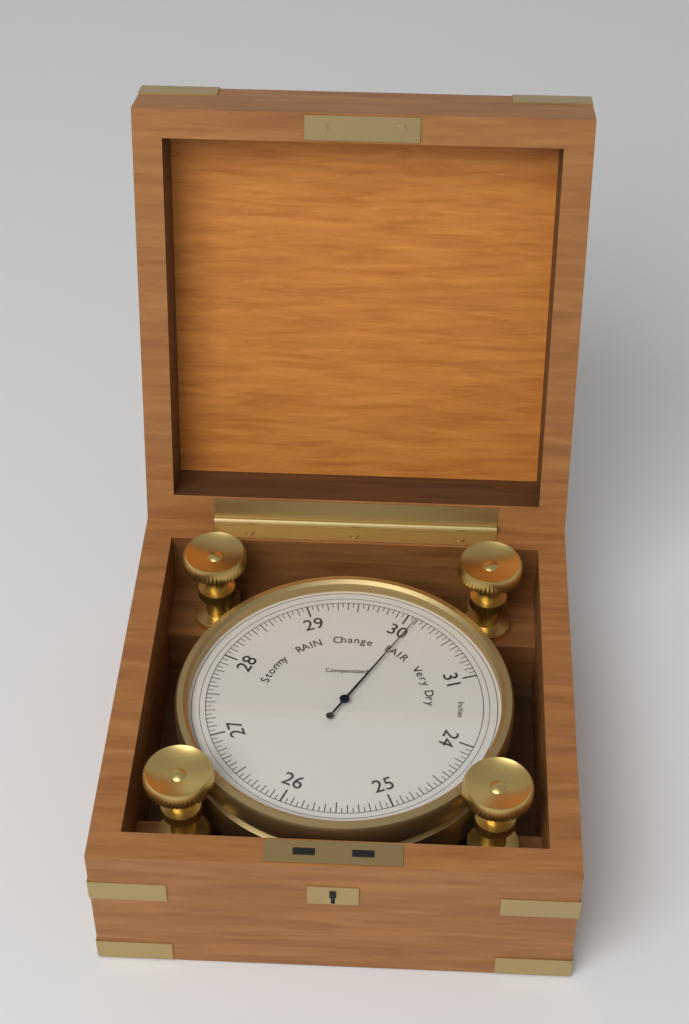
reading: 30.10 inHg
